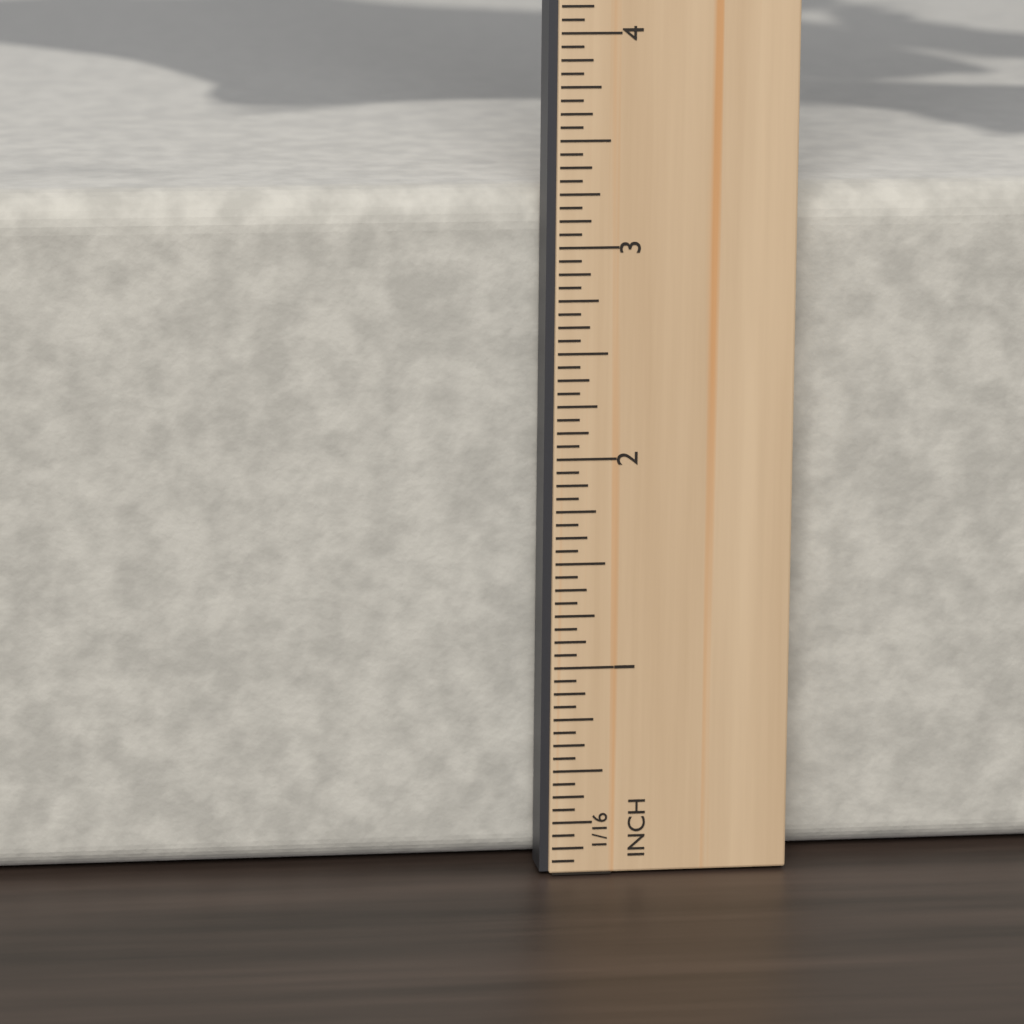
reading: 3.2500 in
